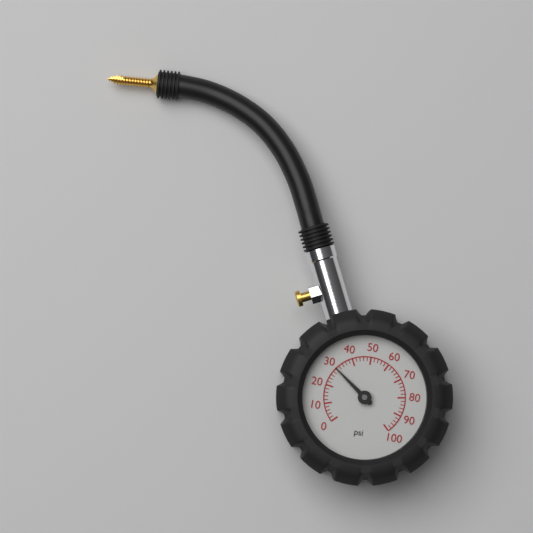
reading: 30 psi
